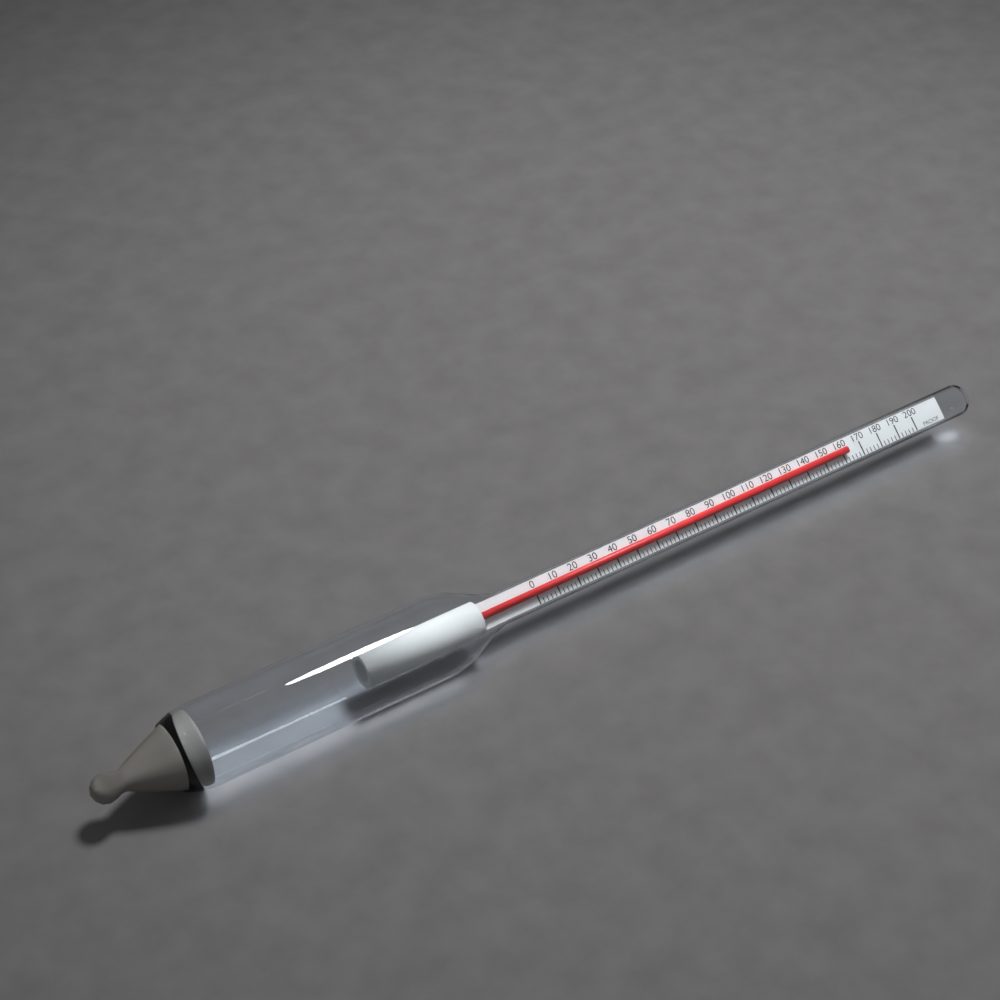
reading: 162 proof
